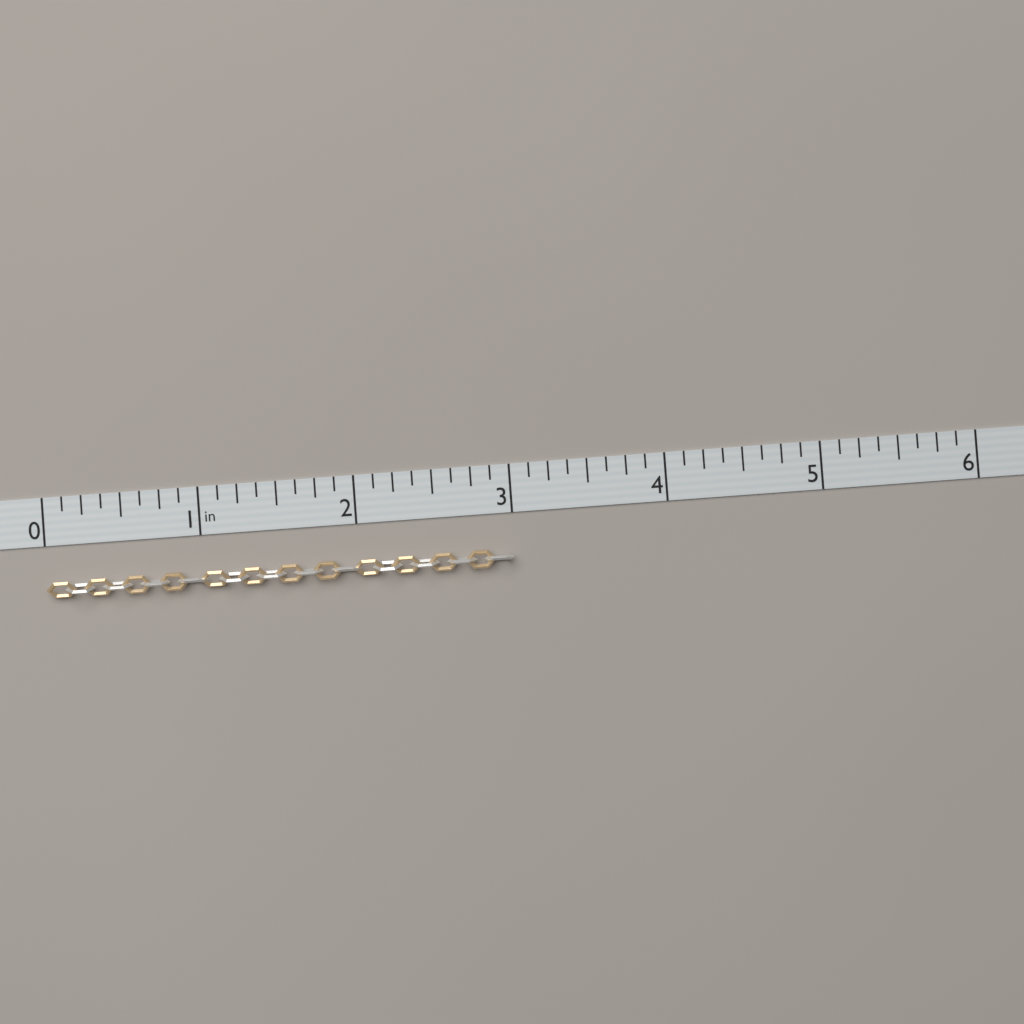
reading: 3.000 in
